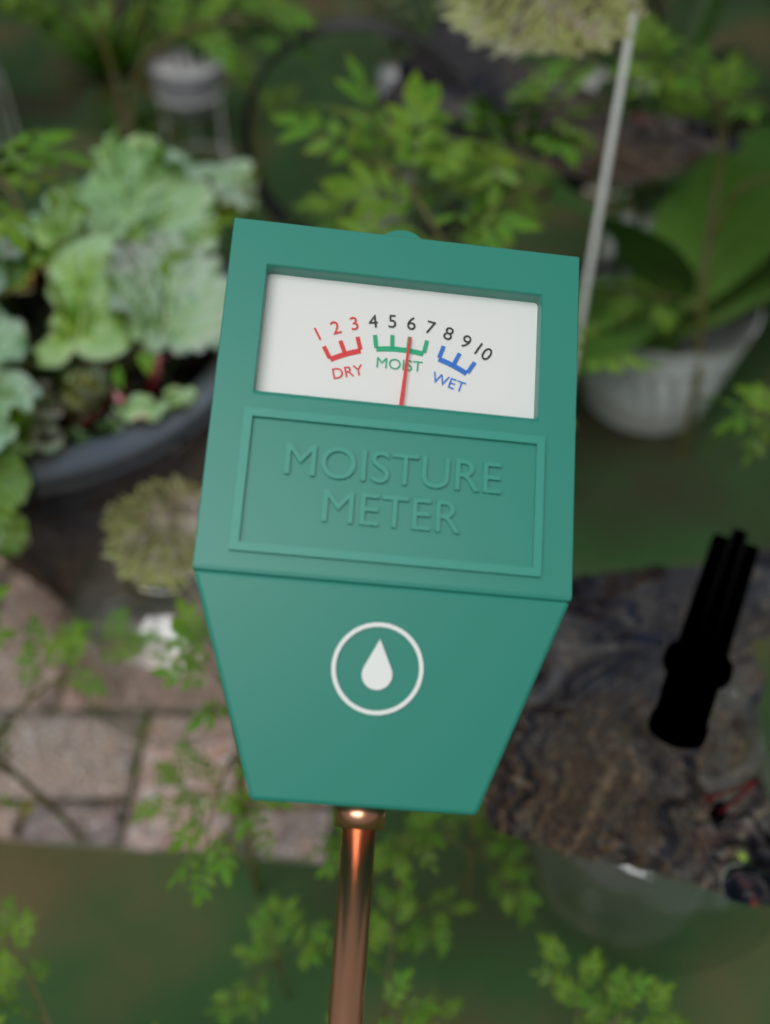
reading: 6 (no unit)
